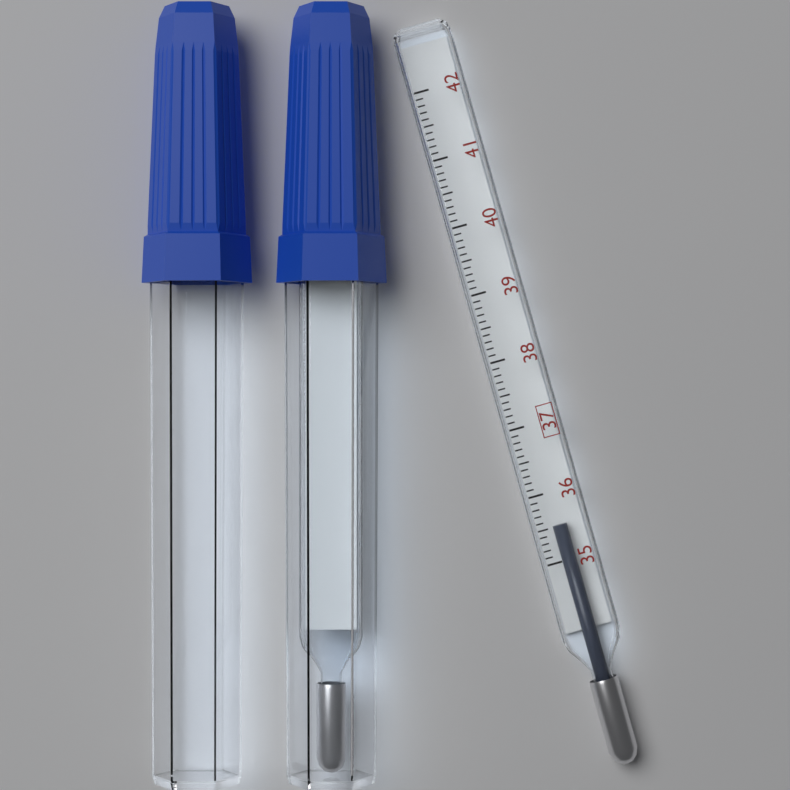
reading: 35.5 (no unit)
